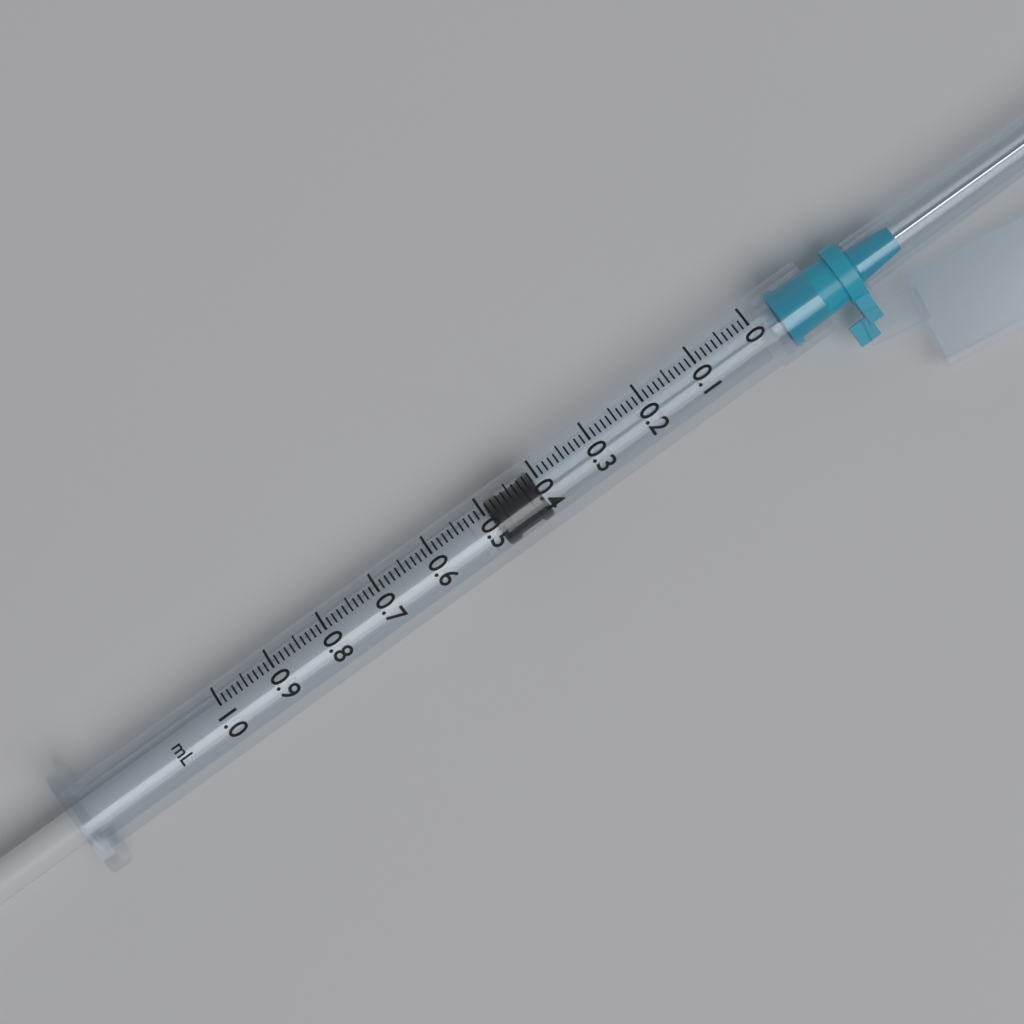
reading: 0.41 ml
